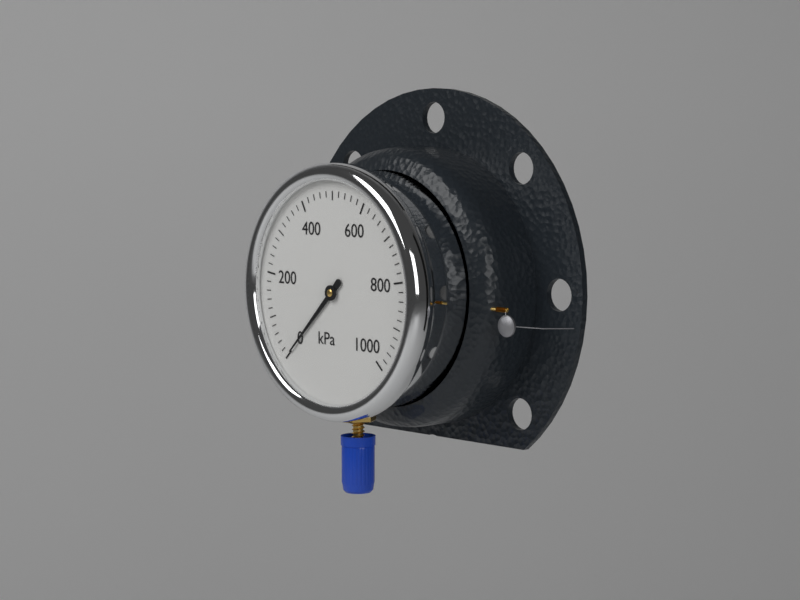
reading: 0 kPa
